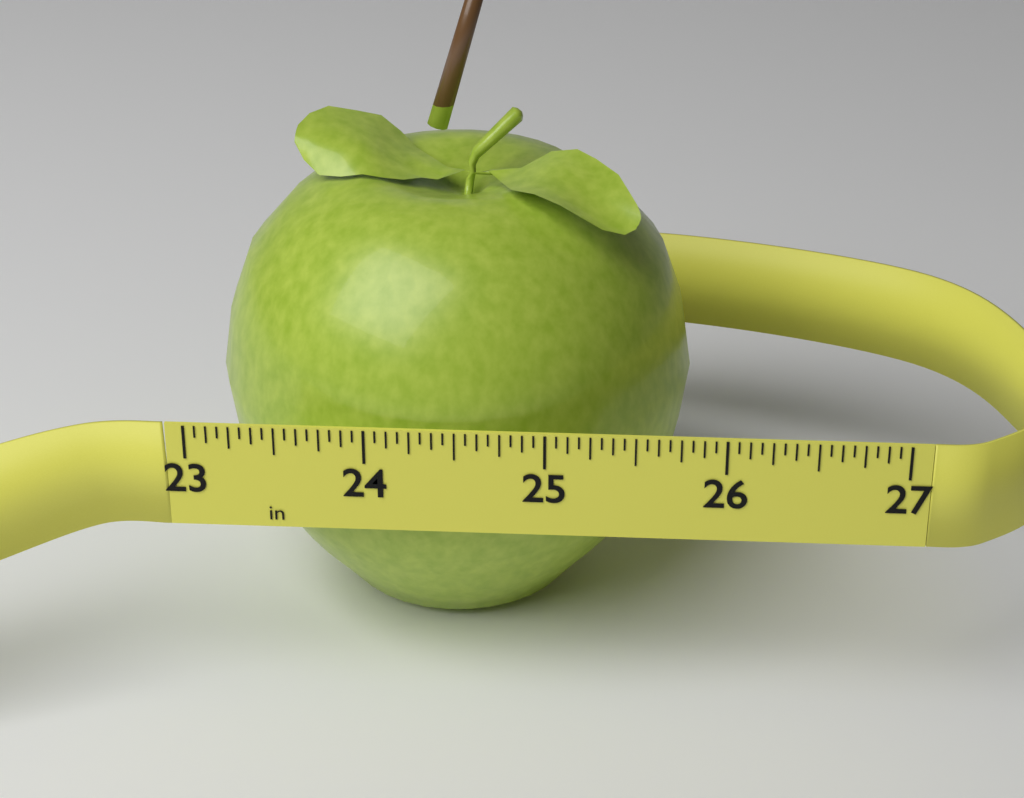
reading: 25.8125 in
